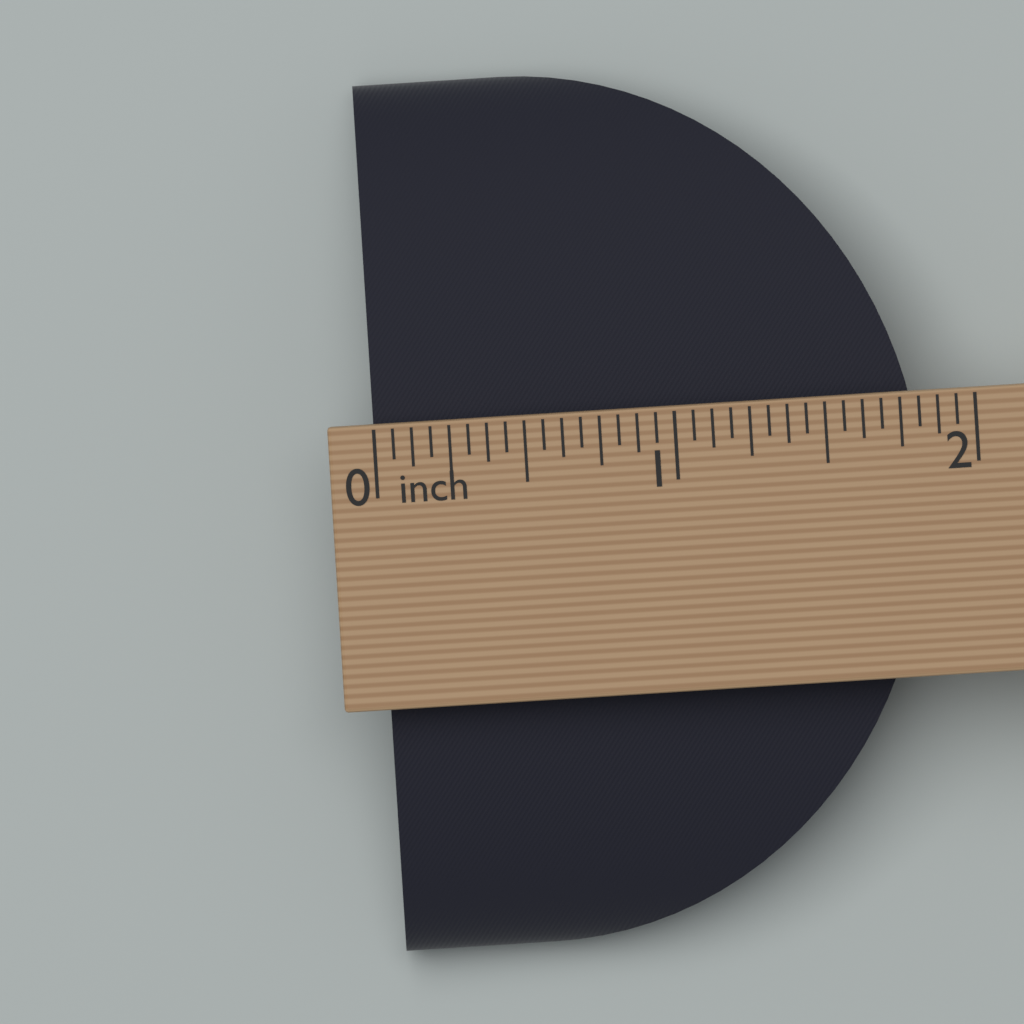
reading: 1.8125 in
